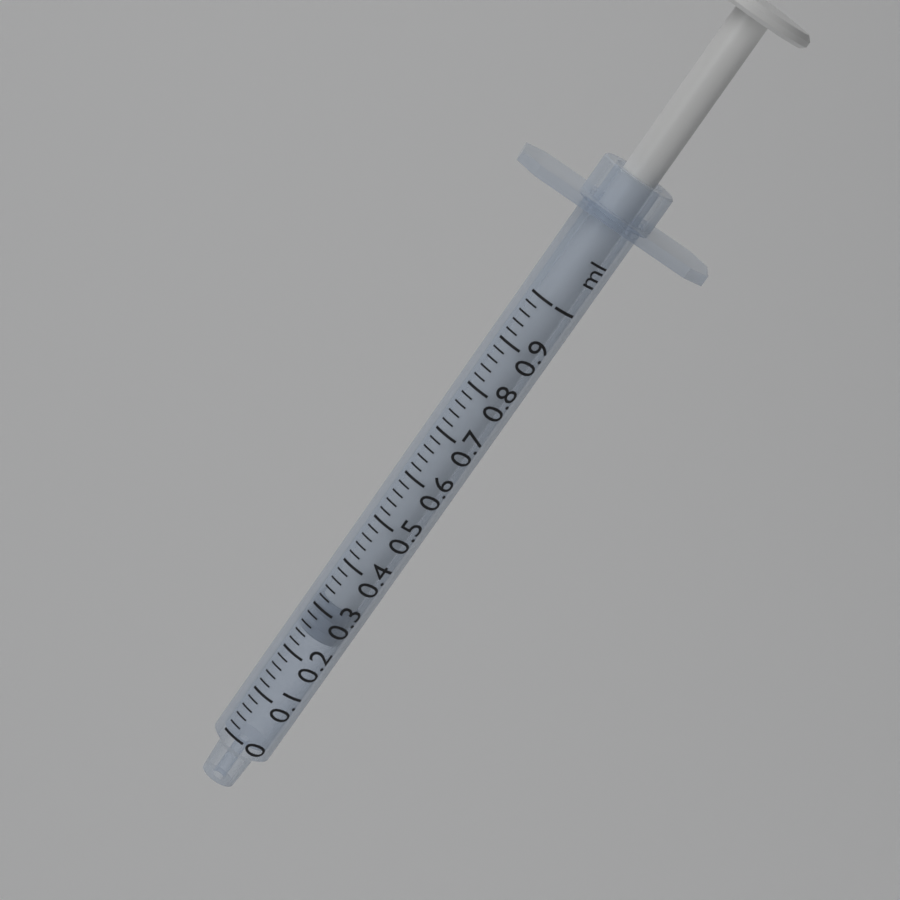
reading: 0.24 ml
